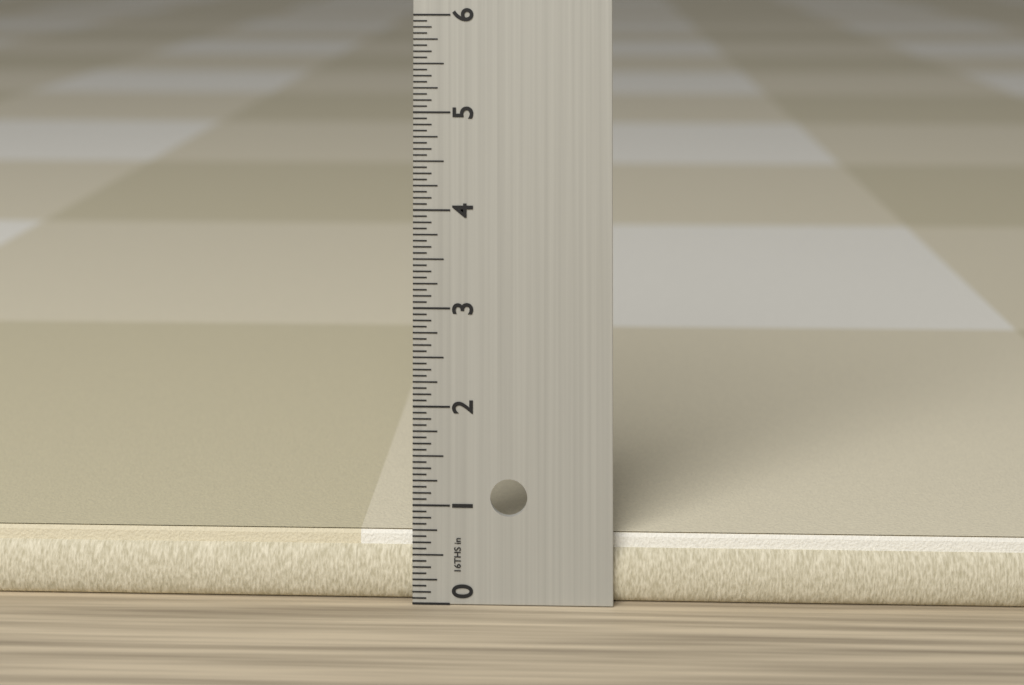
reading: 0.6875 in
